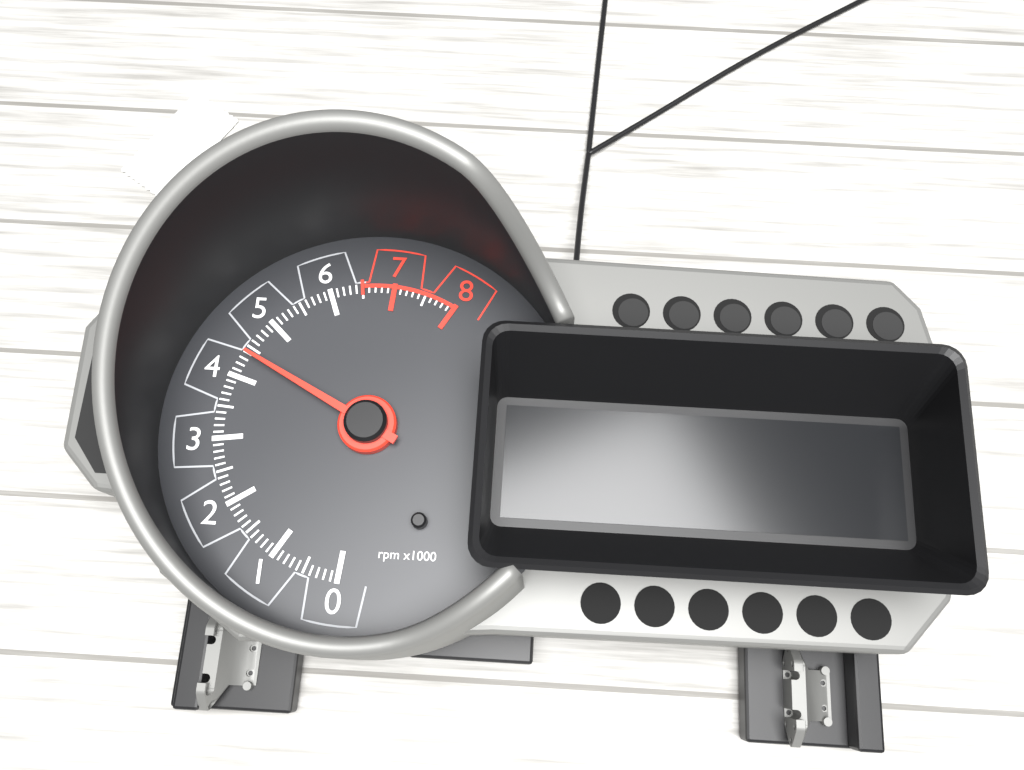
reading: 4400 rpm
